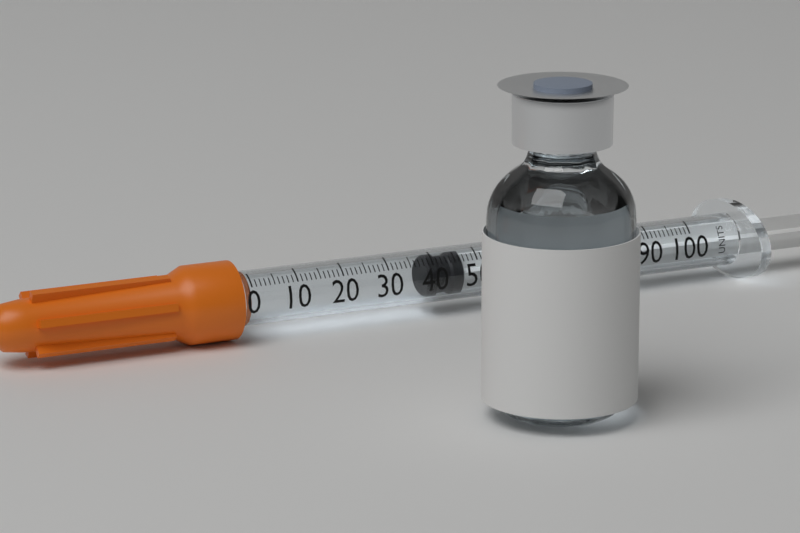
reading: 39 units
